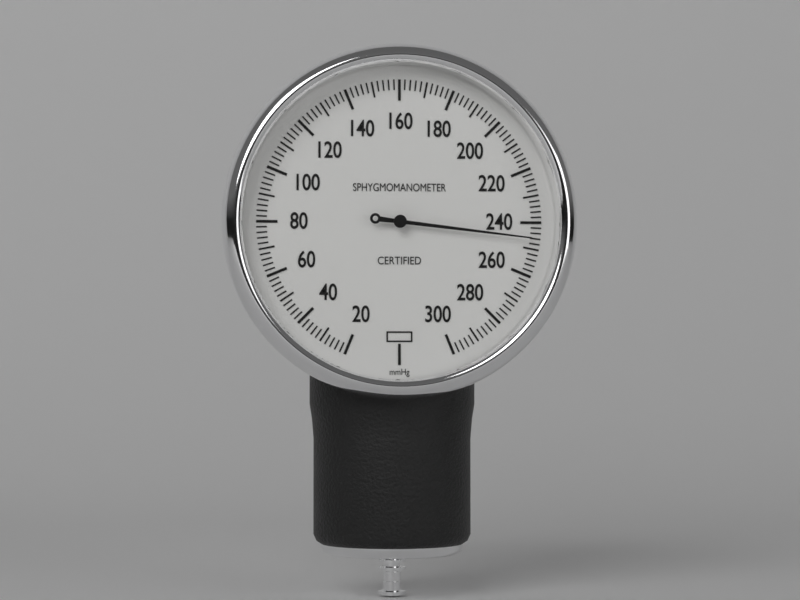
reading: 246 mmHg
